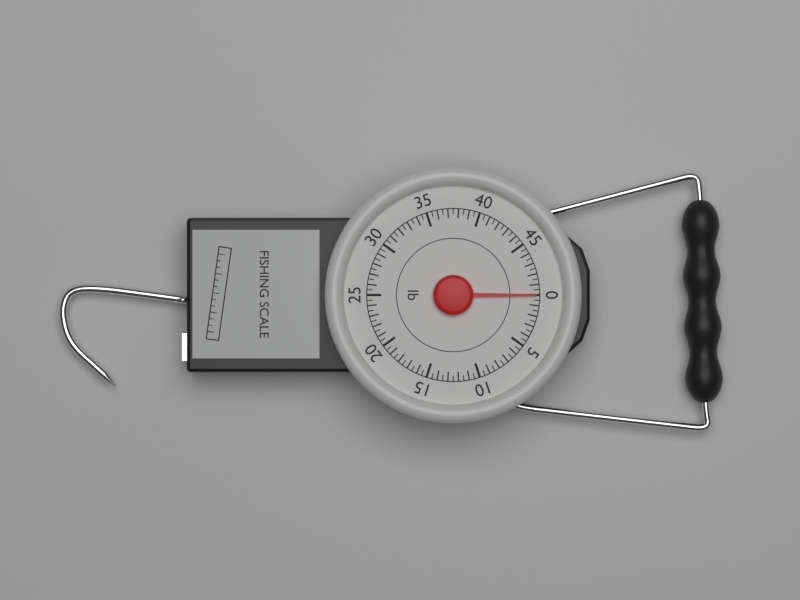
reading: 0.0 lb
